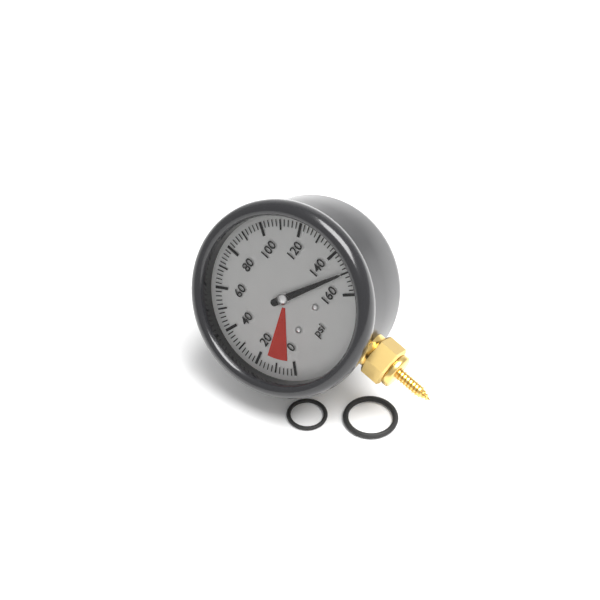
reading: 150 psi
